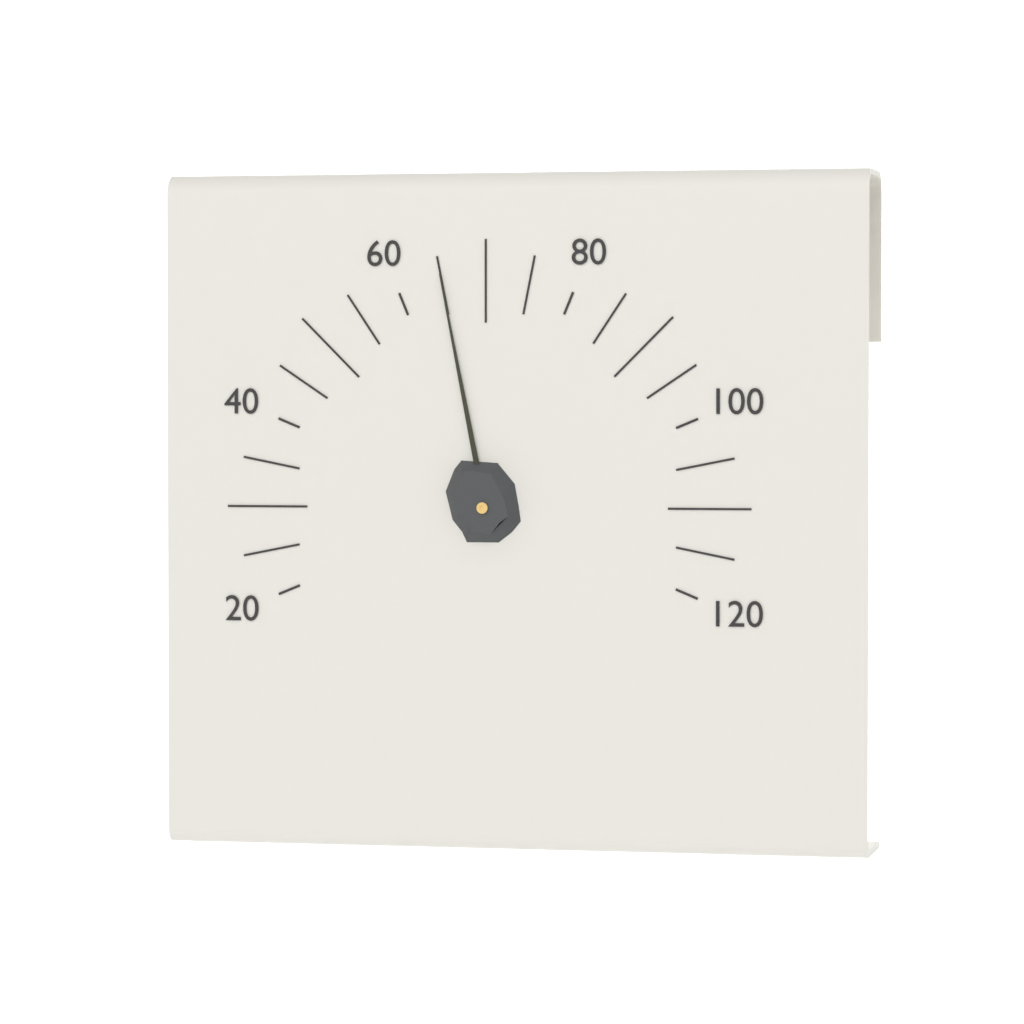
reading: 65 (no unit)
